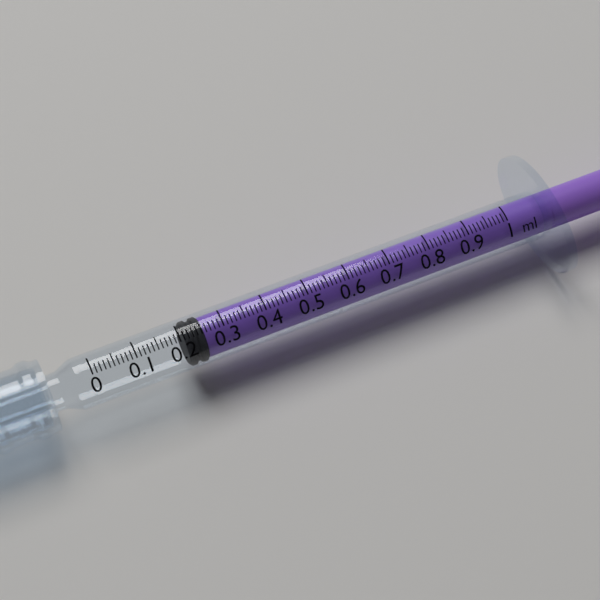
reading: 0.21 ml
